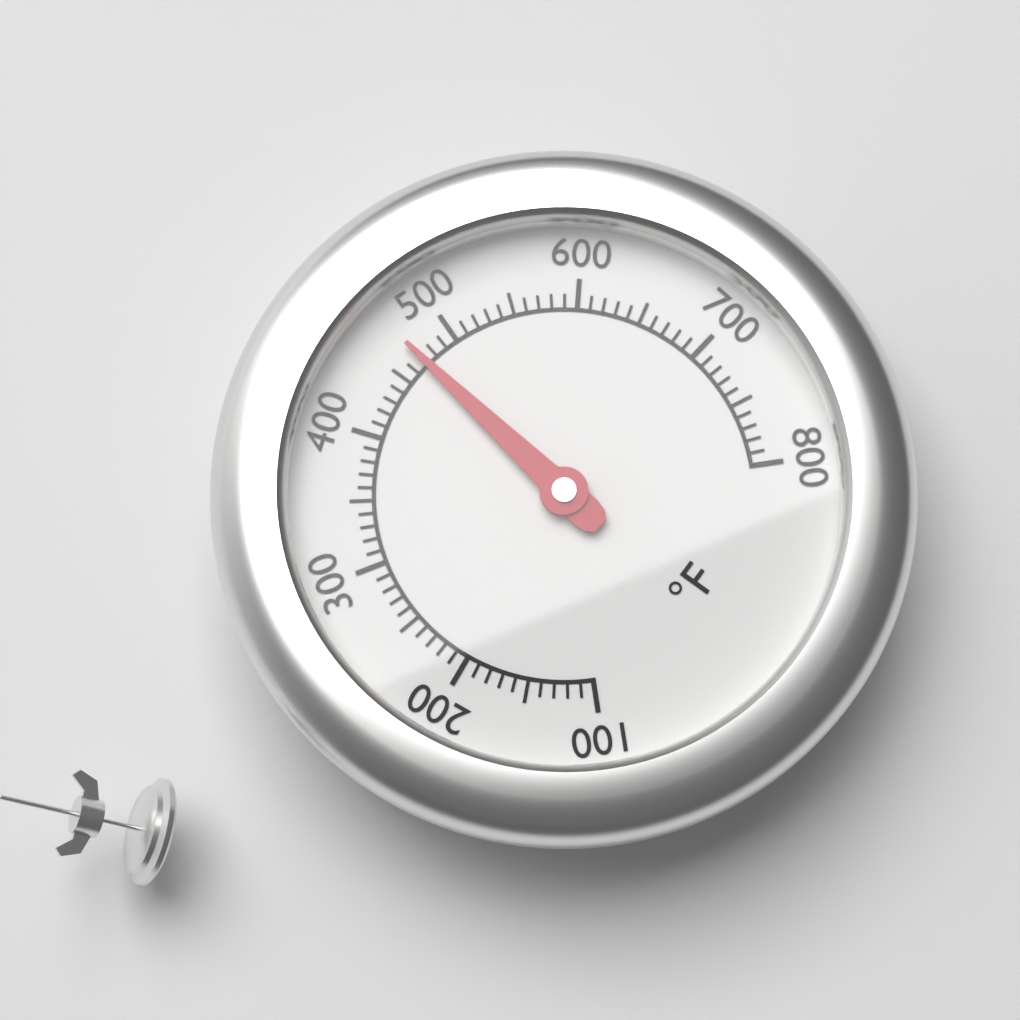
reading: 470 °F
